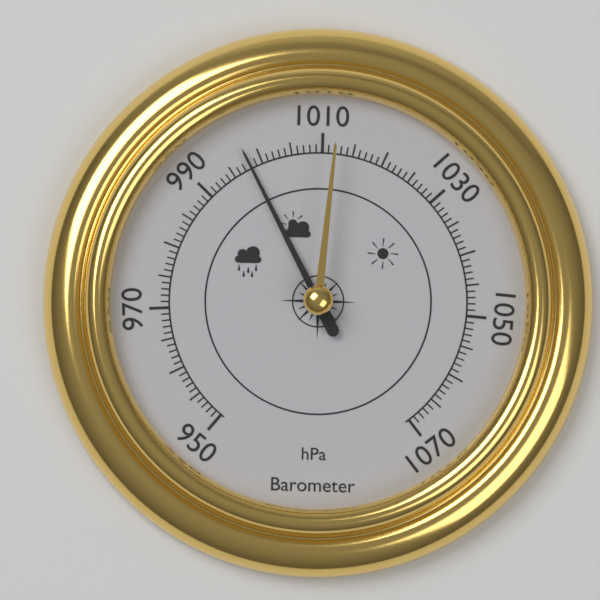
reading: 998 hPa
